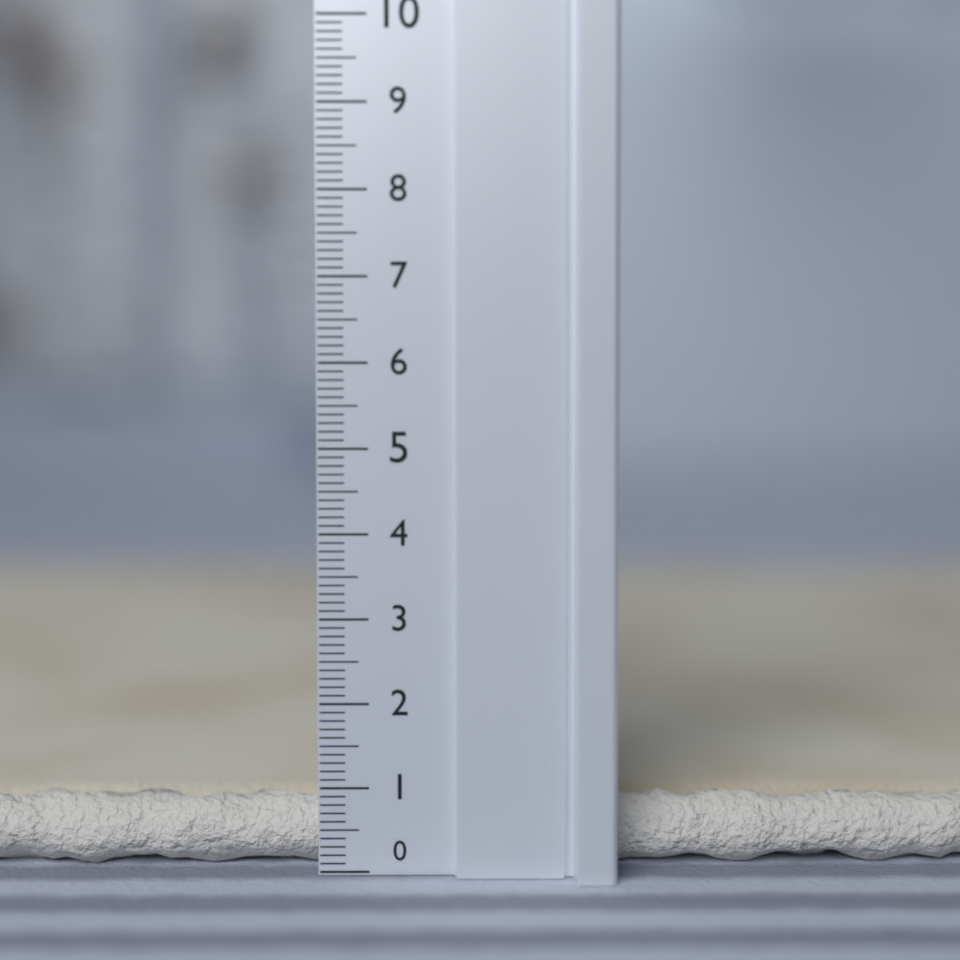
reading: 0.7 (no unit)
